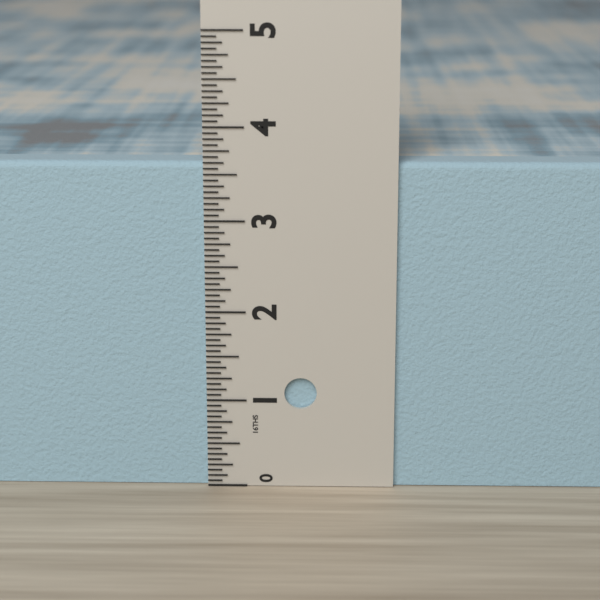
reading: 3.6250 in
